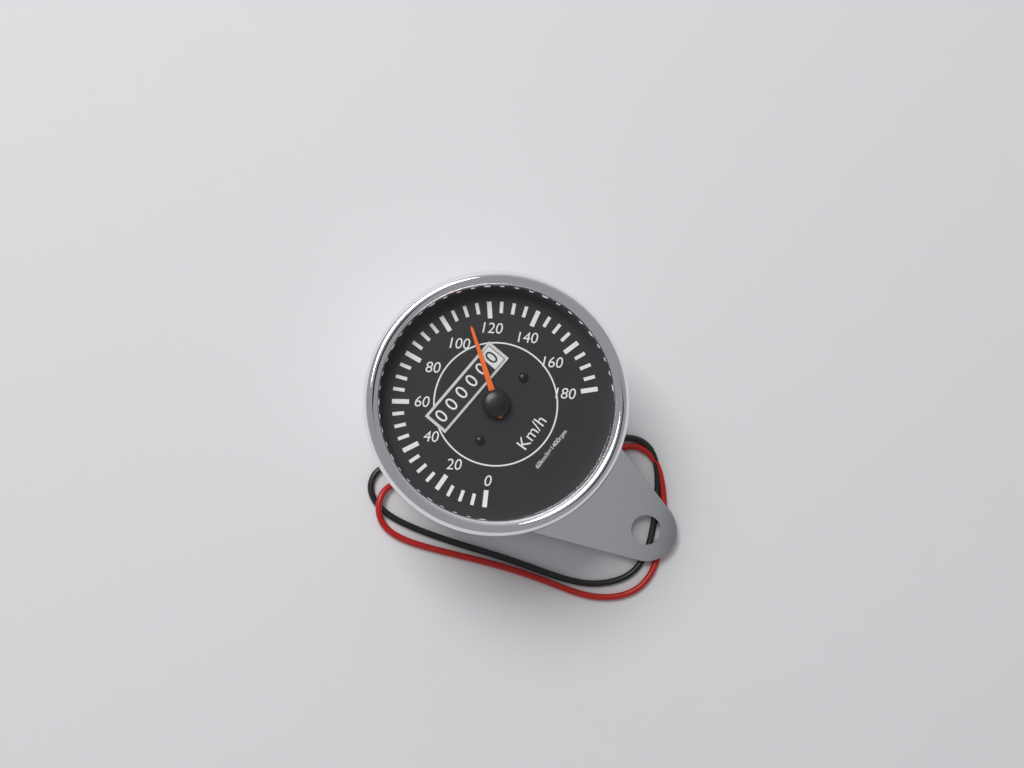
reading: 110 km/h
